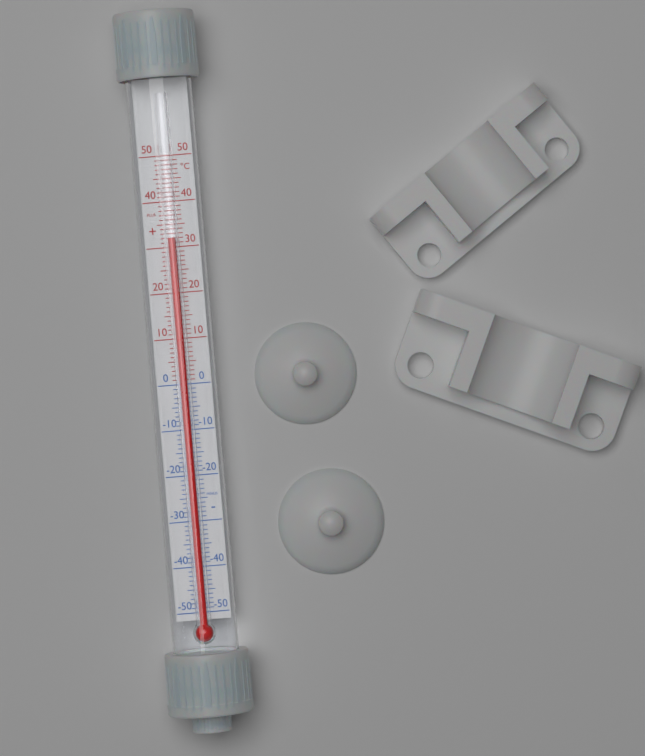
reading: 32 °C
